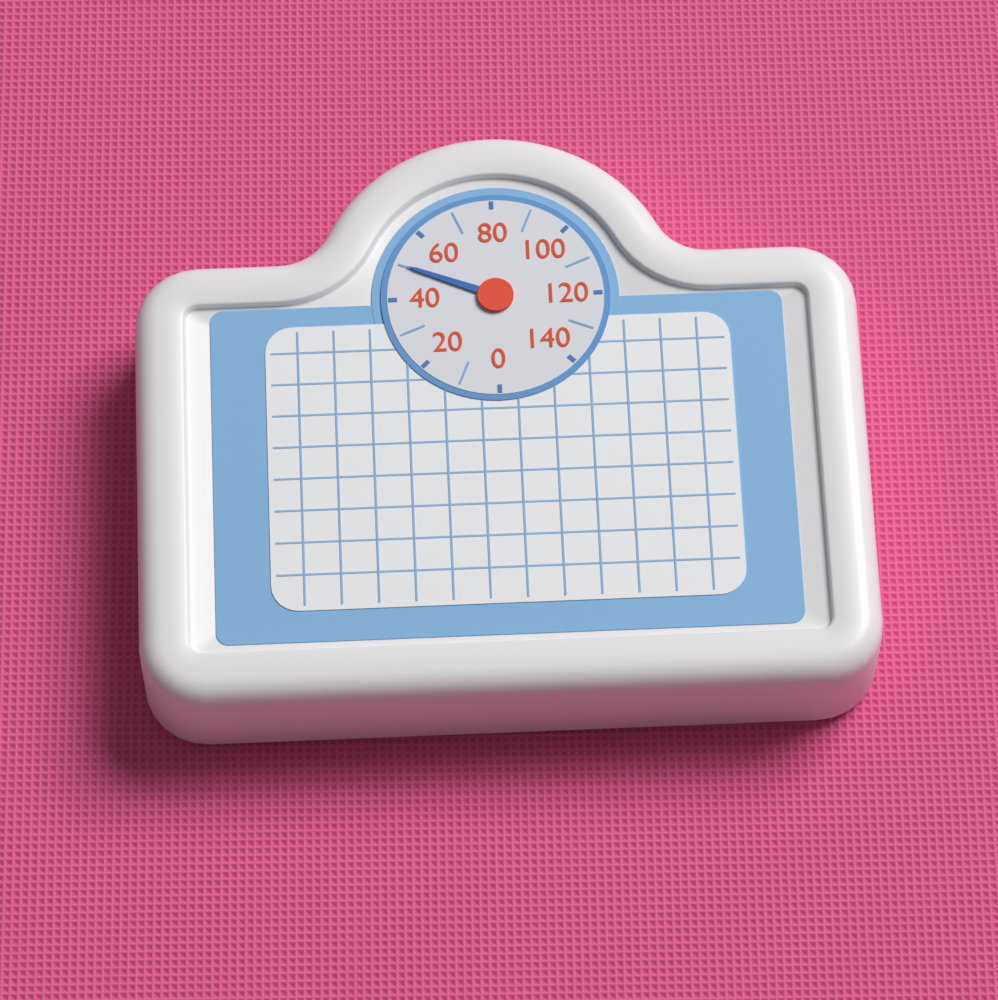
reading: 50 (no unit)
